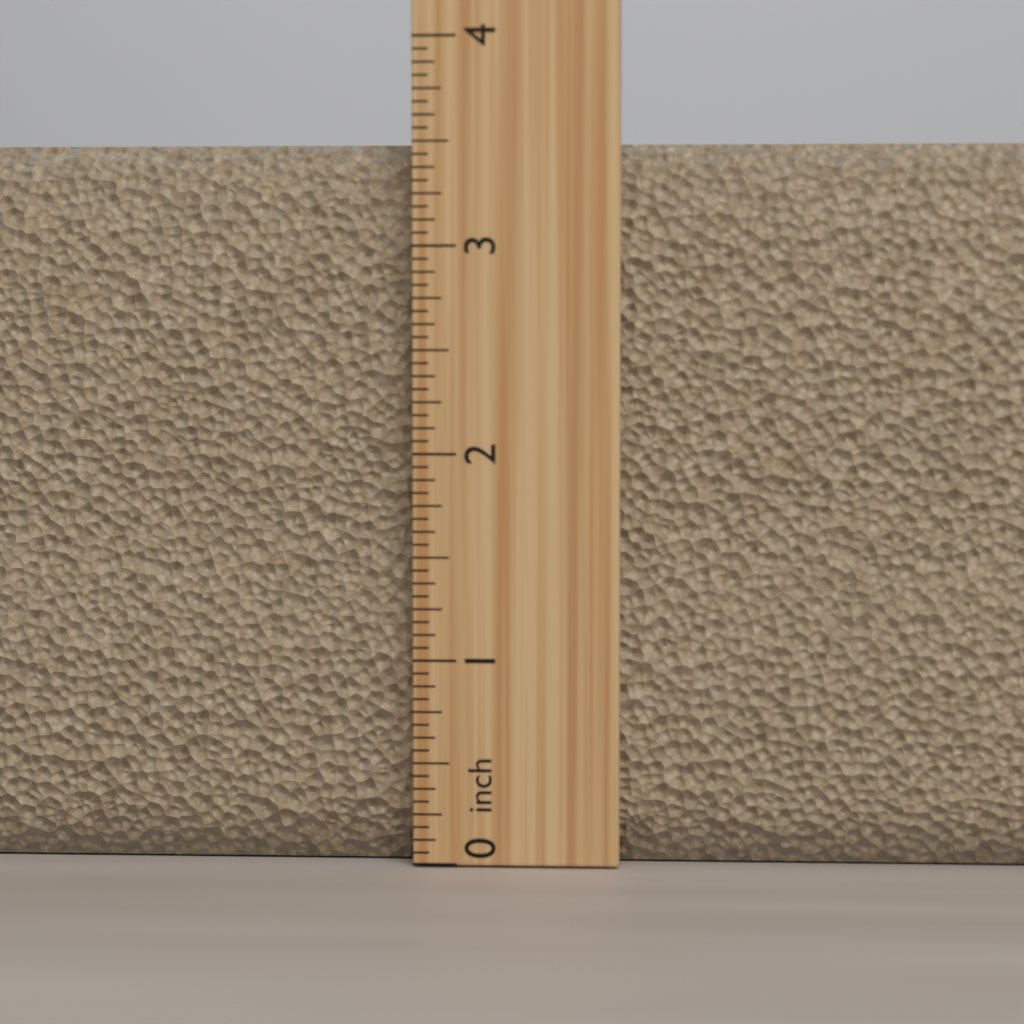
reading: 3.5000 inch
